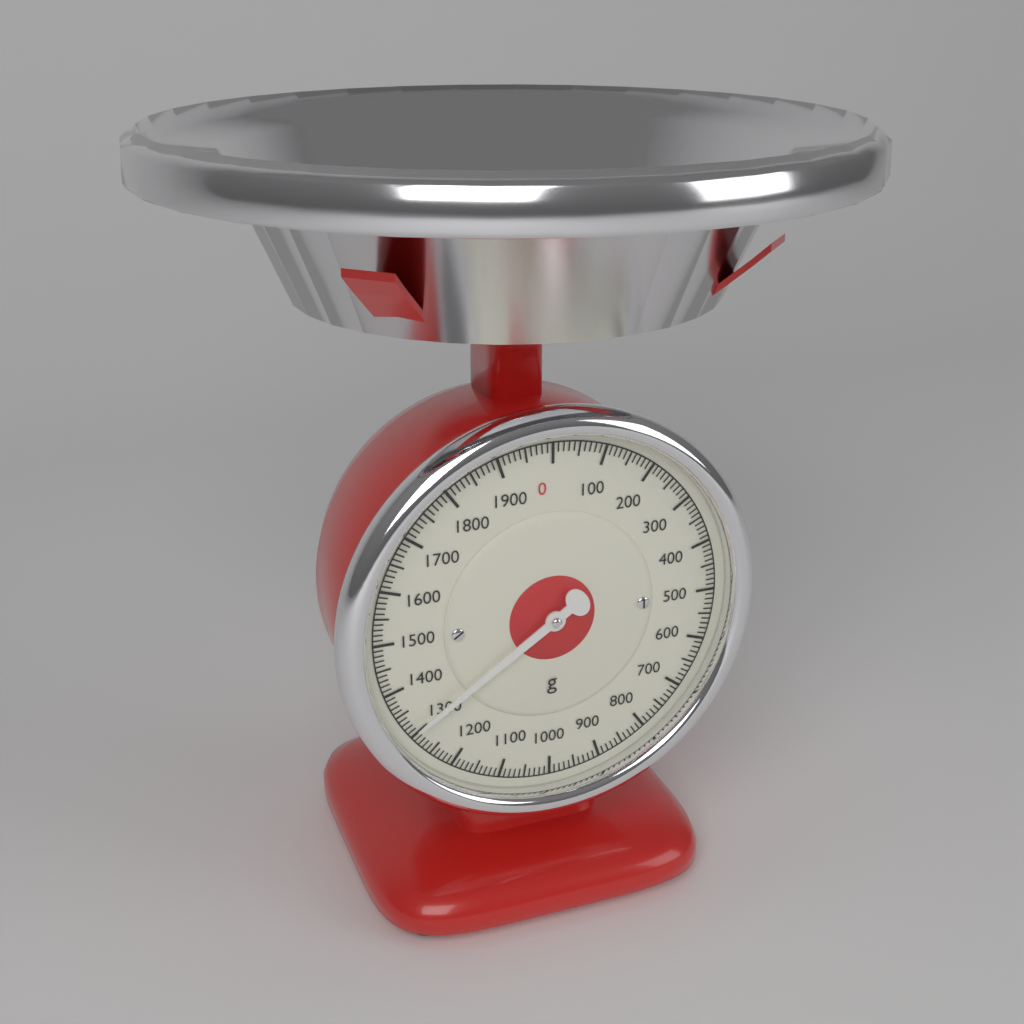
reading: 1310 g
